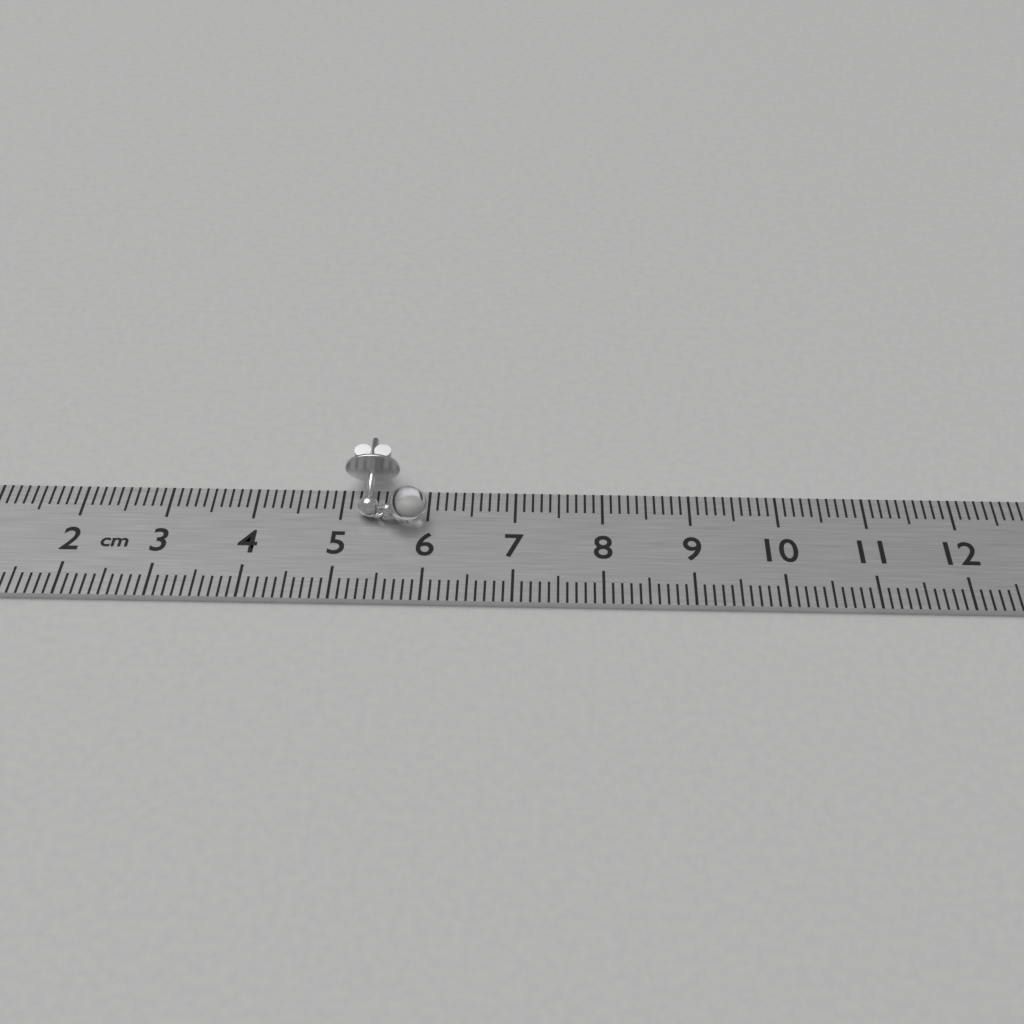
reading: 6.0 cm
